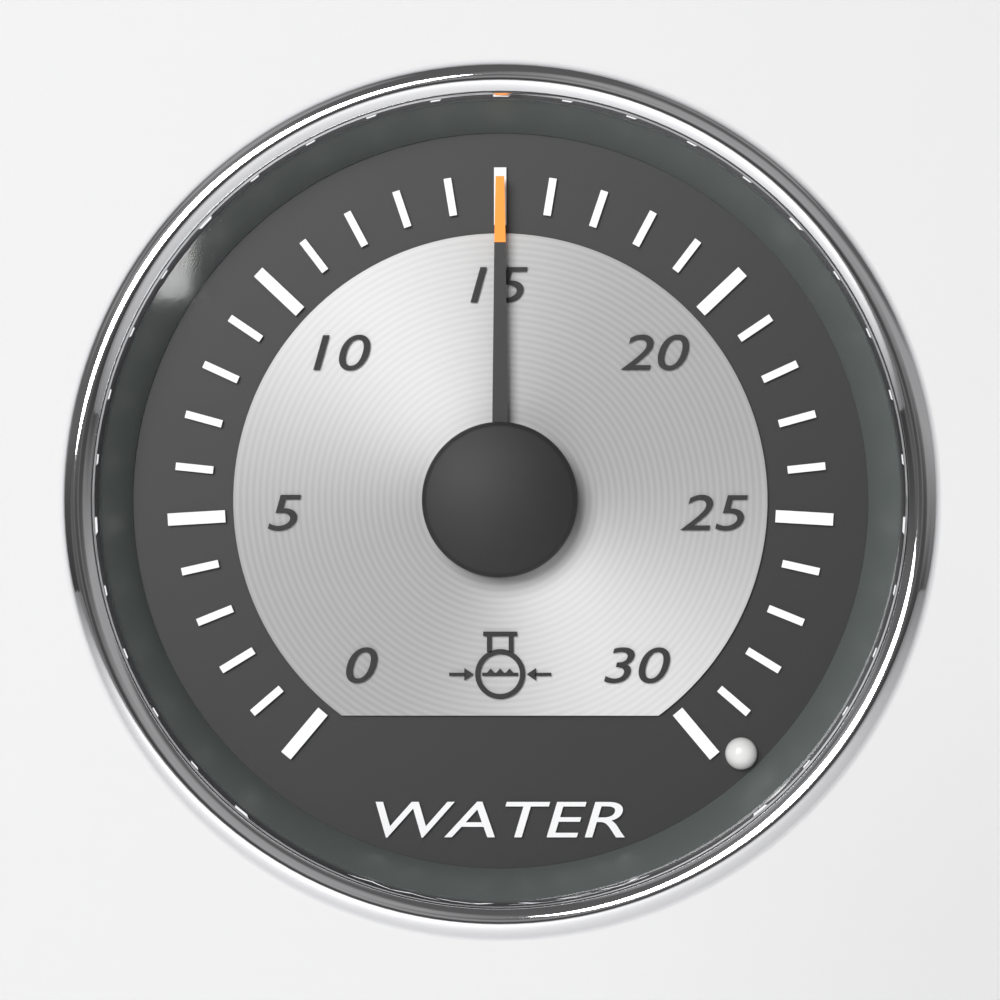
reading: 15 (no unit)
